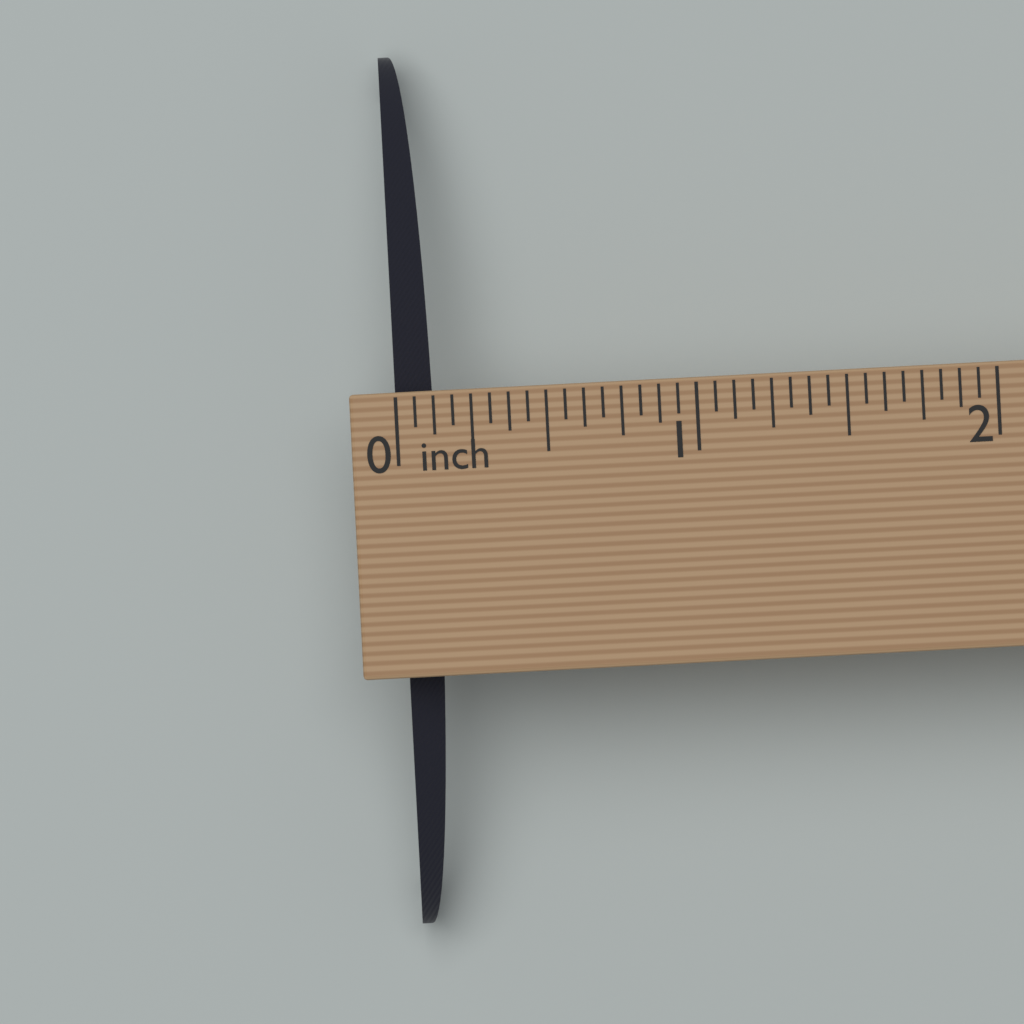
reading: 0.1250 in
